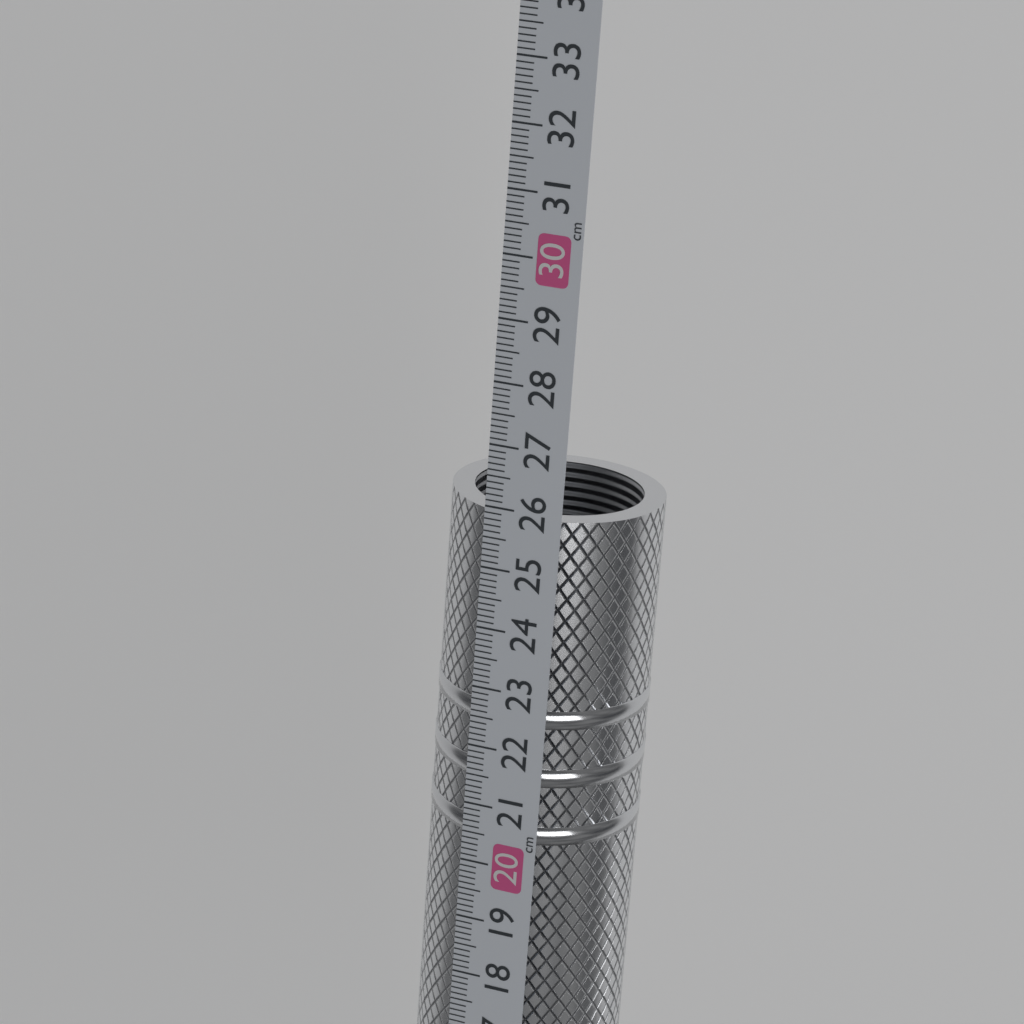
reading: 25.9 cm
